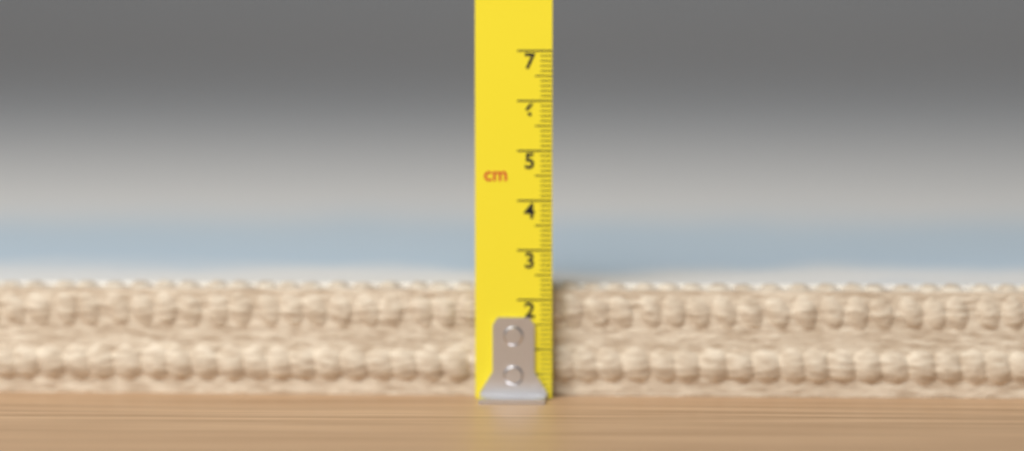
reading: 2.3 cm
